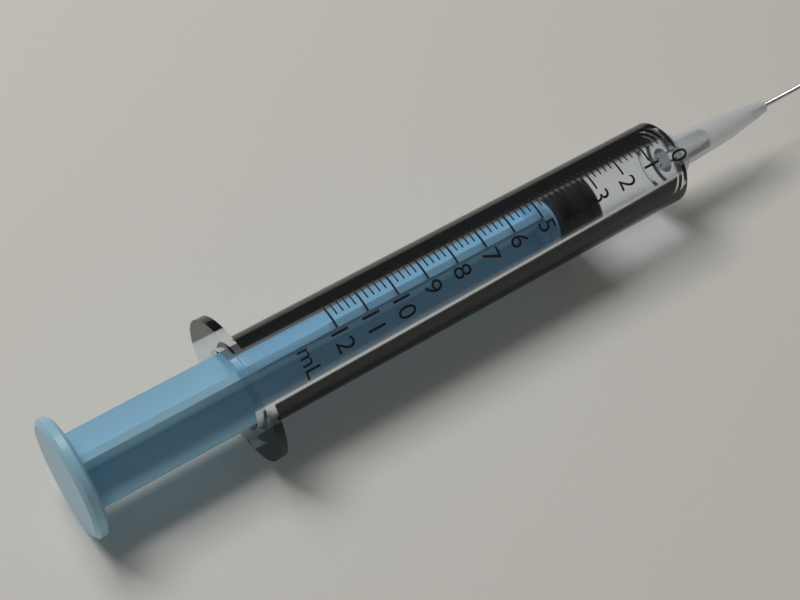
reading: 3.0 mL
